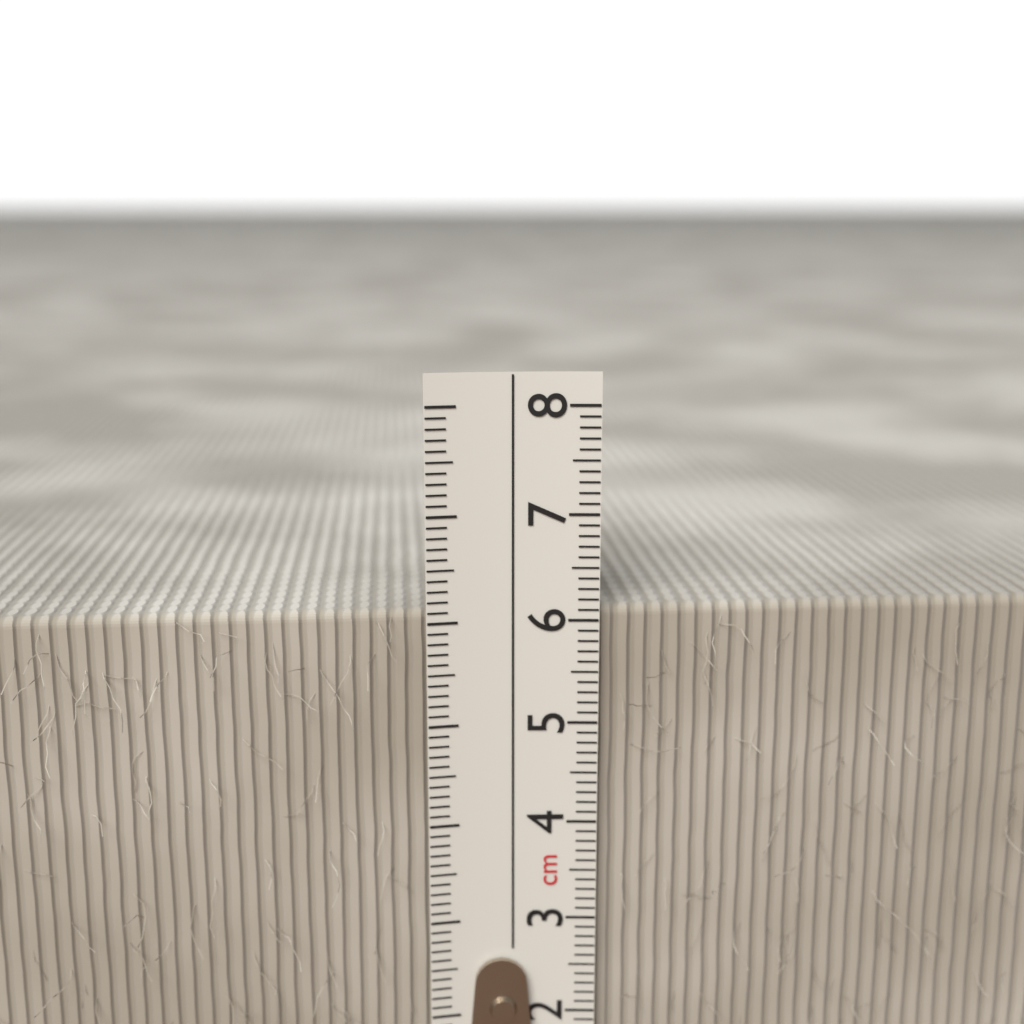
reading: 6.1 cm
